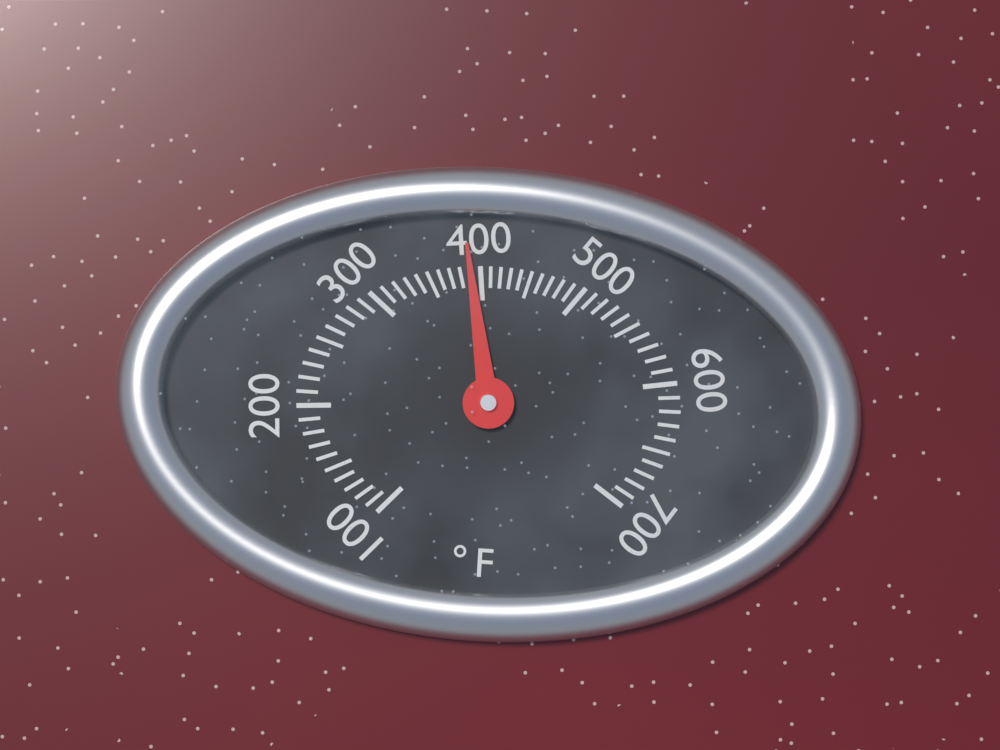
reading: 390 °F
